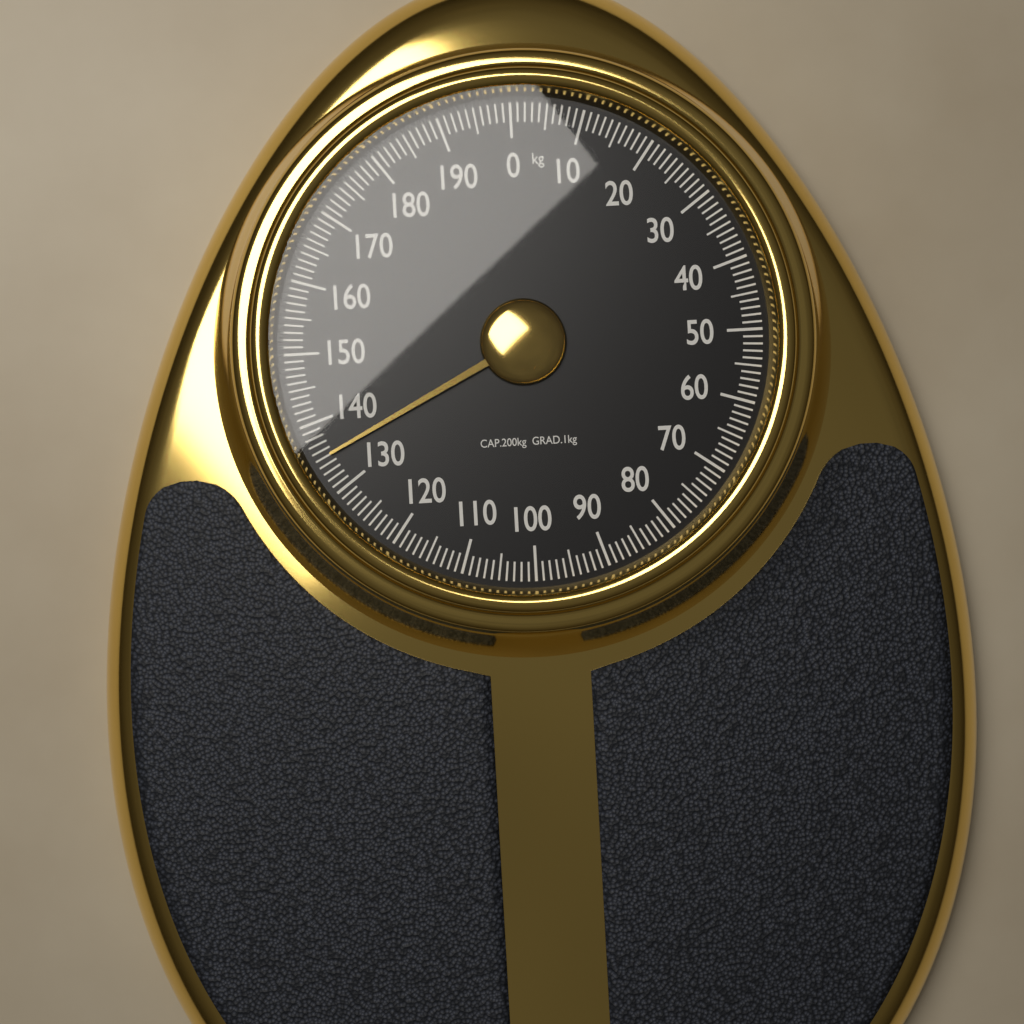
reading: 135 kg
